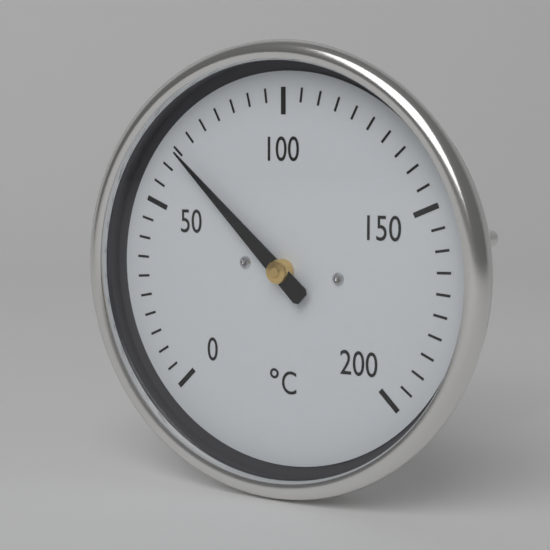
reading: 65 °C
